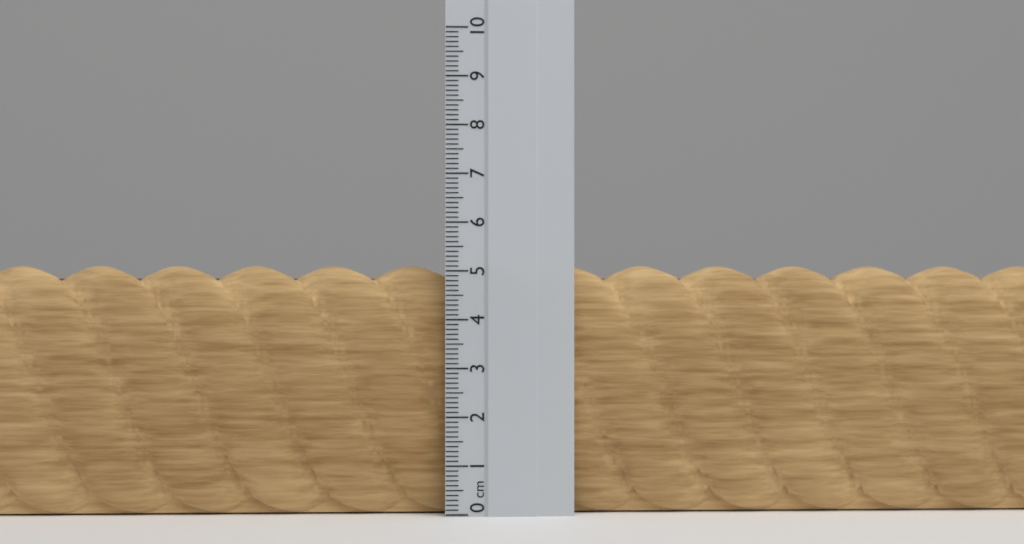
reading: 5.1 cm
